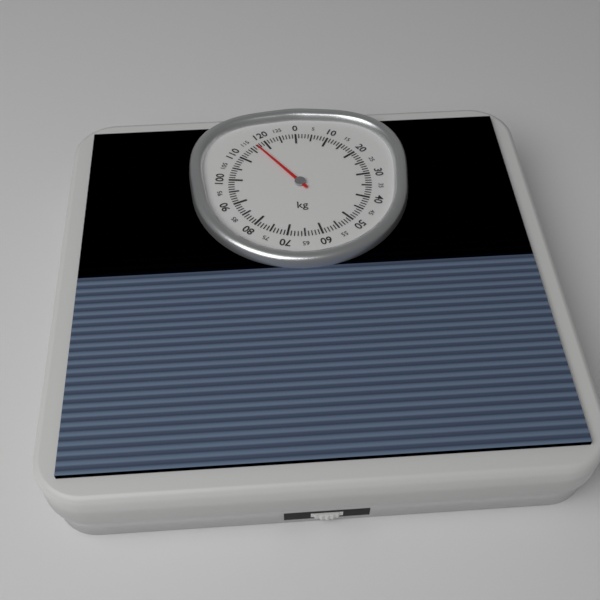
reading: 117 kg
